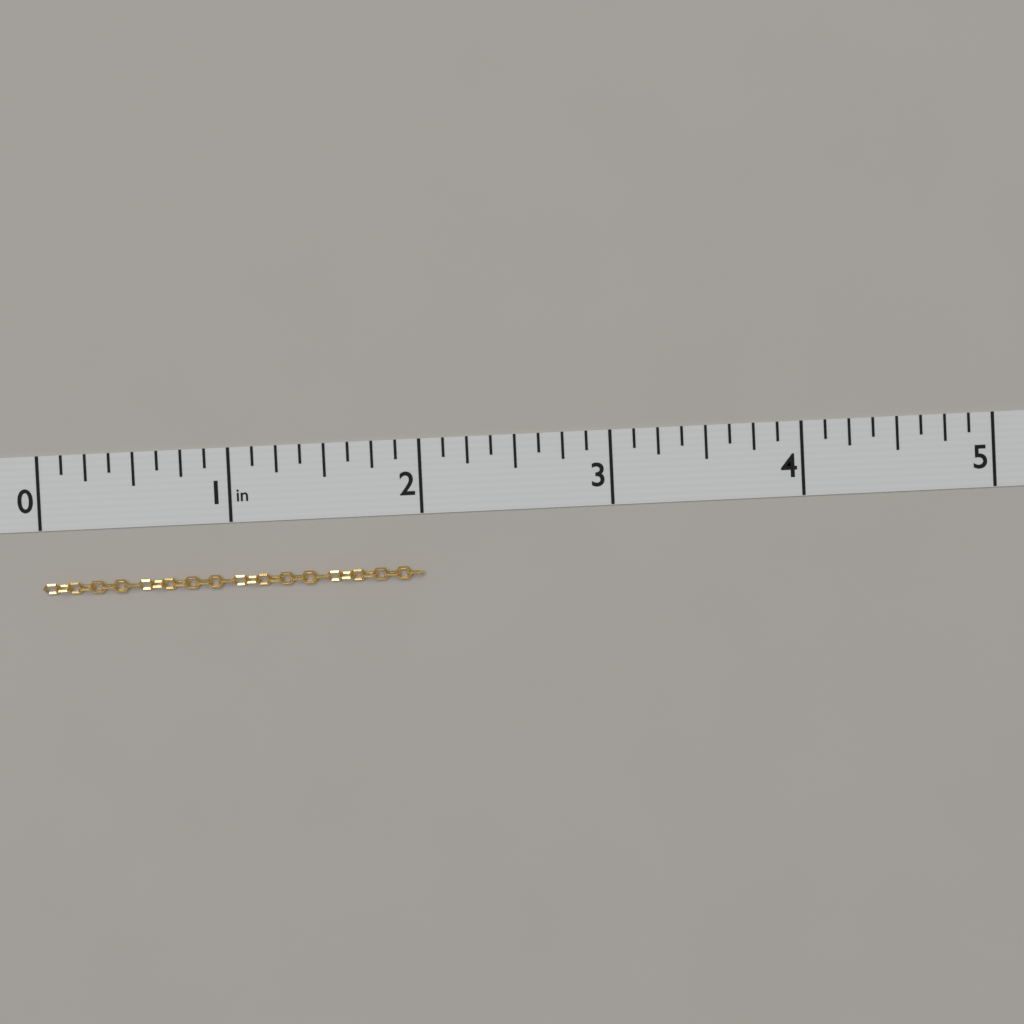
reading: 2.000 in
